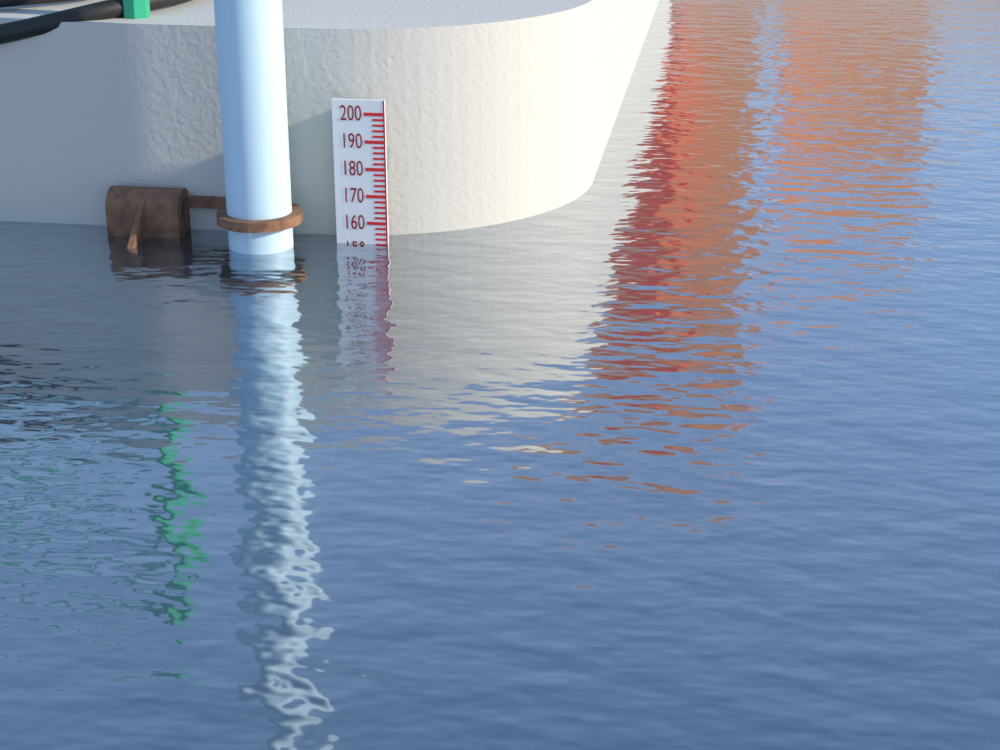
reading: 152 (no unit)
